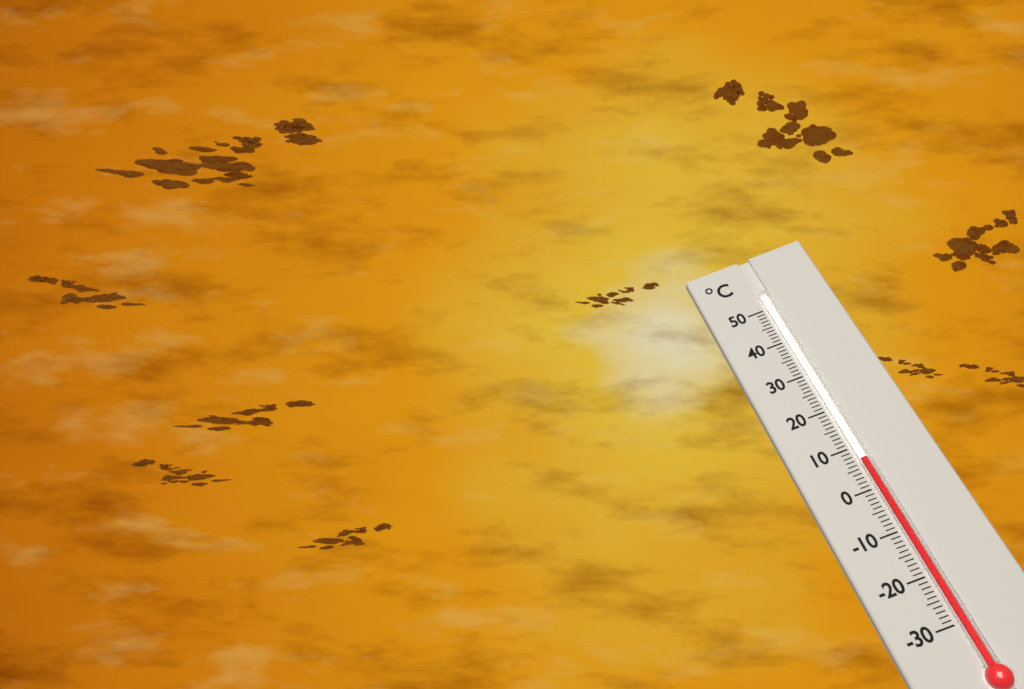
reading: 7 °C
